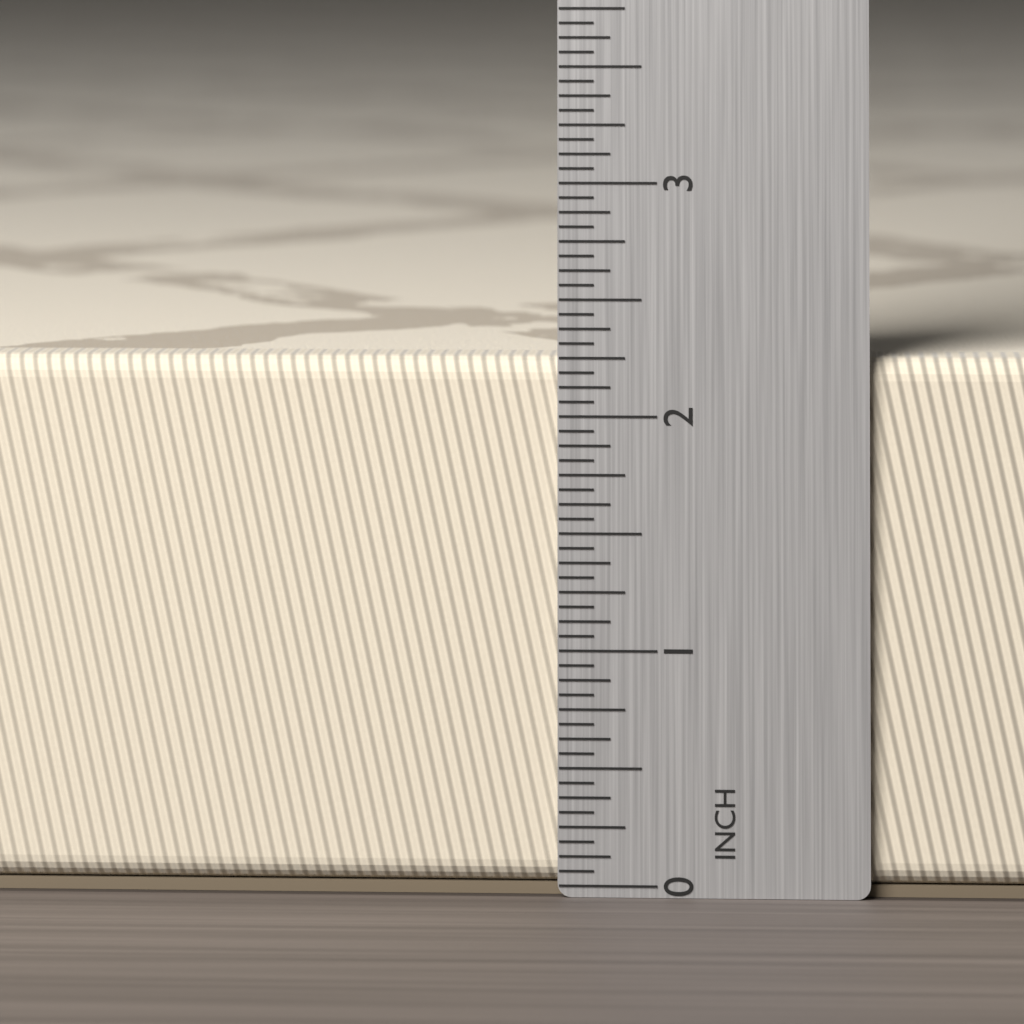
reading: 2.2500 in
